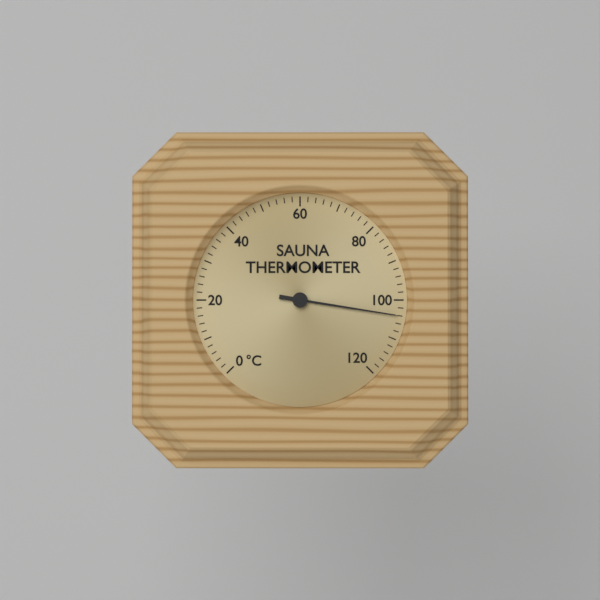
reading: 104 °C
